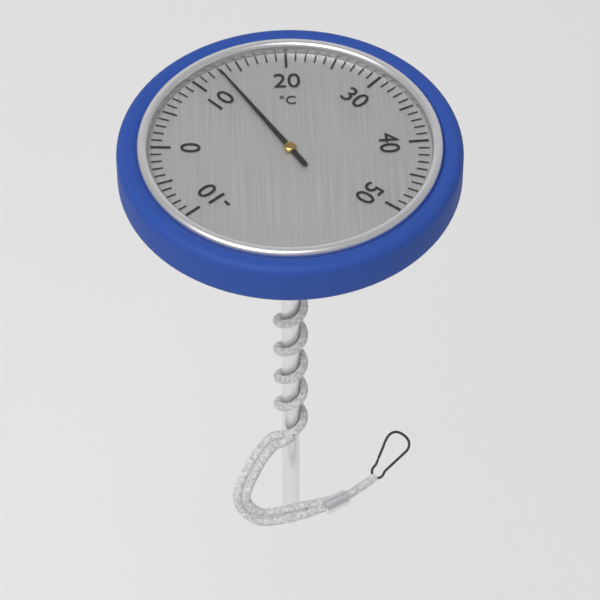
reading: 13 °C
